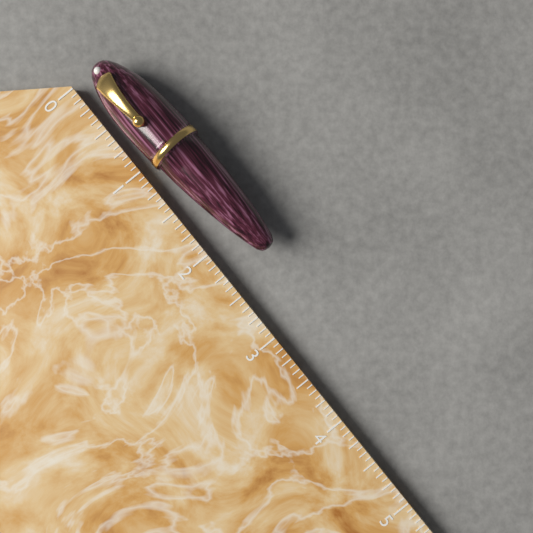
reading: 2.3125 (no unit)
